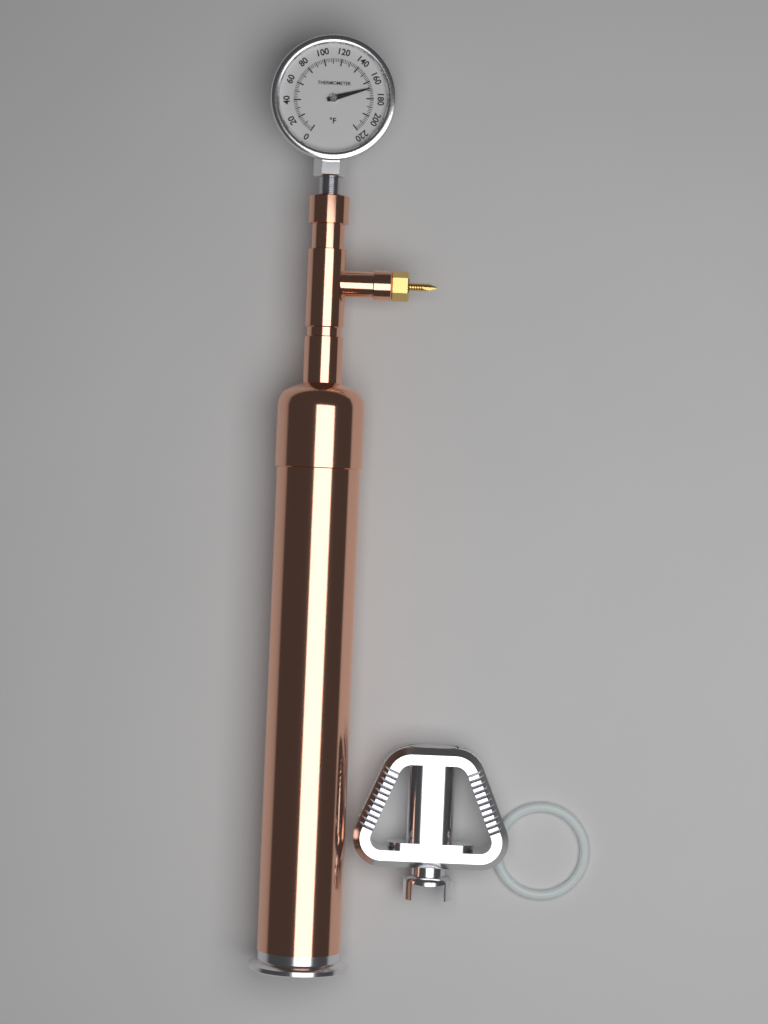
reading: 168 °F
